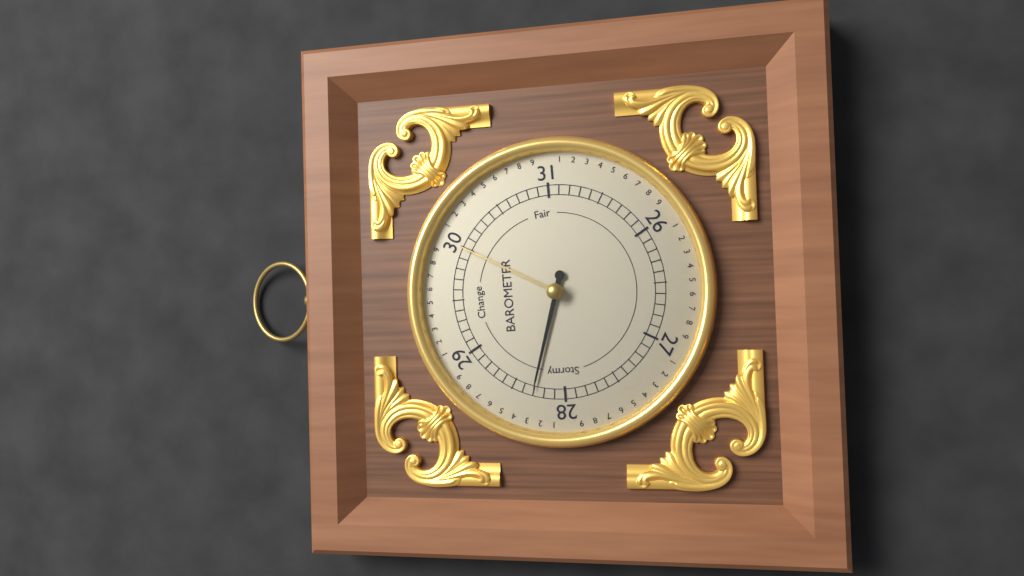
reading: 28.3 (no unit)
